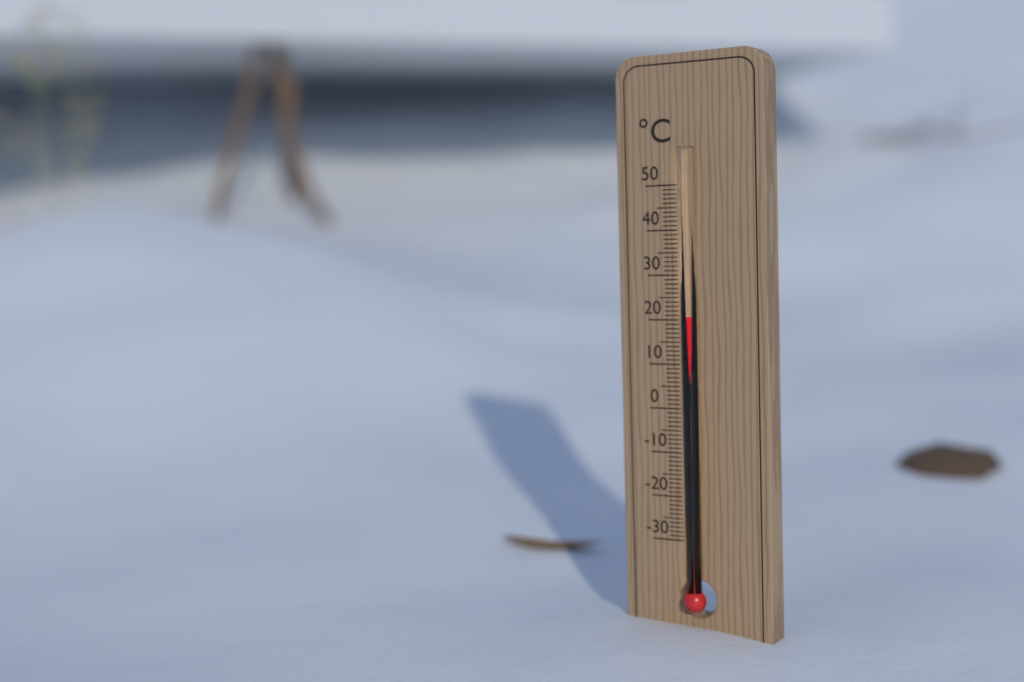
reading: 21 °C
